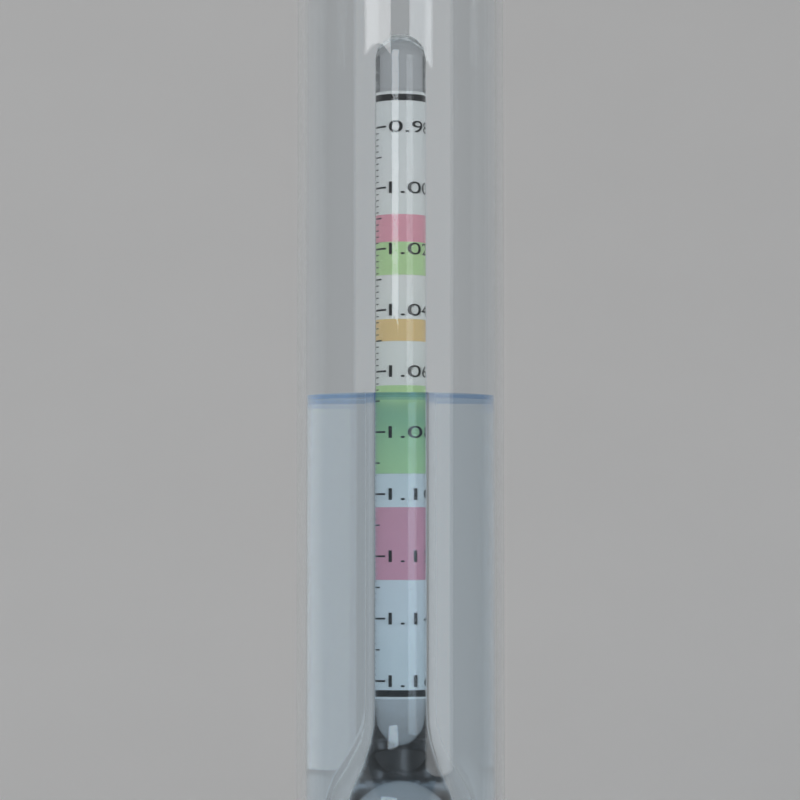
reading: 1.068 (no unit)
